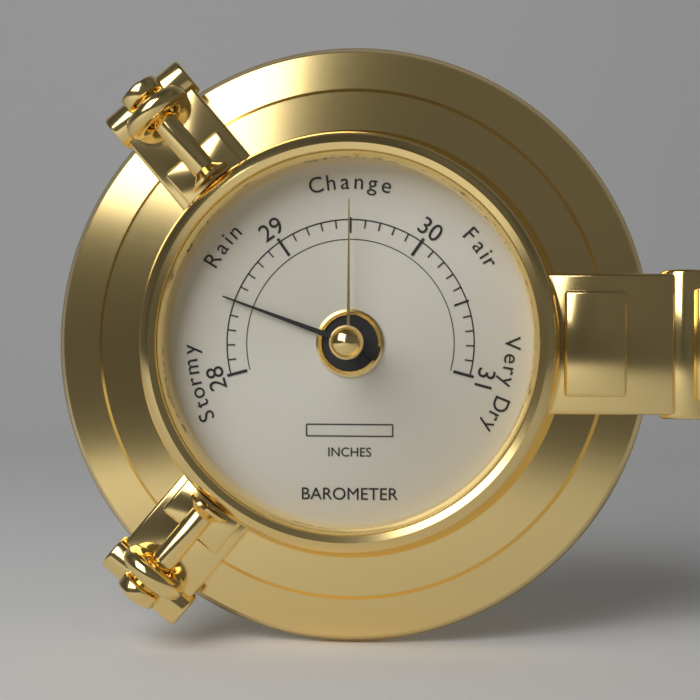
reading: 28.5 inches
